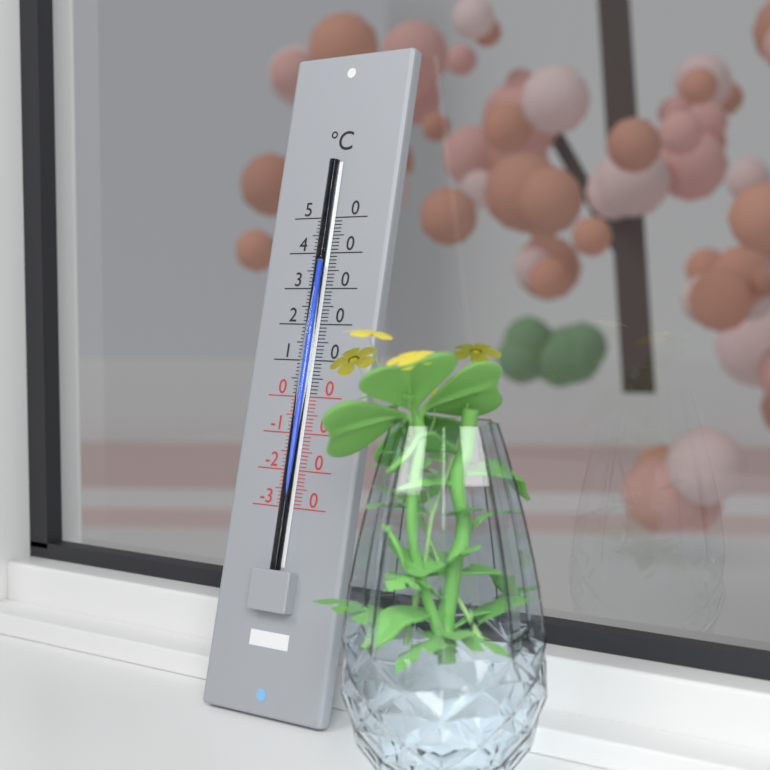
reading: 37 °C
